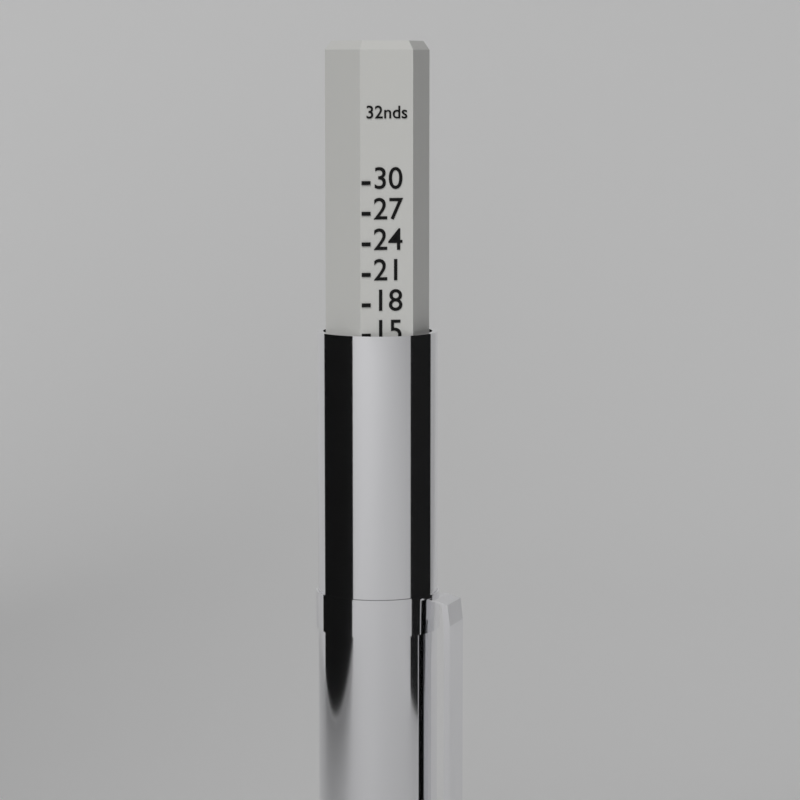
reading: 15 32nds
